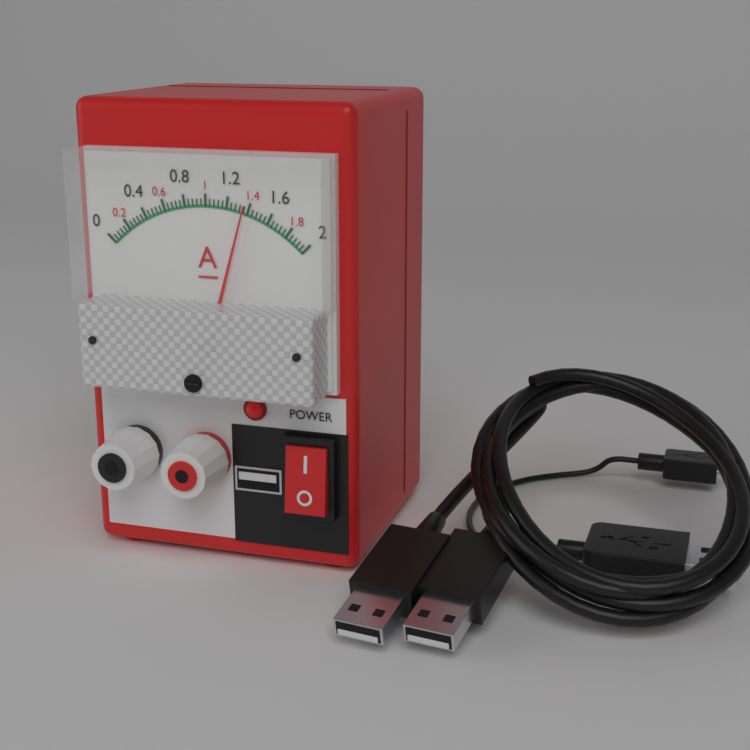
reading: 1.36 A
